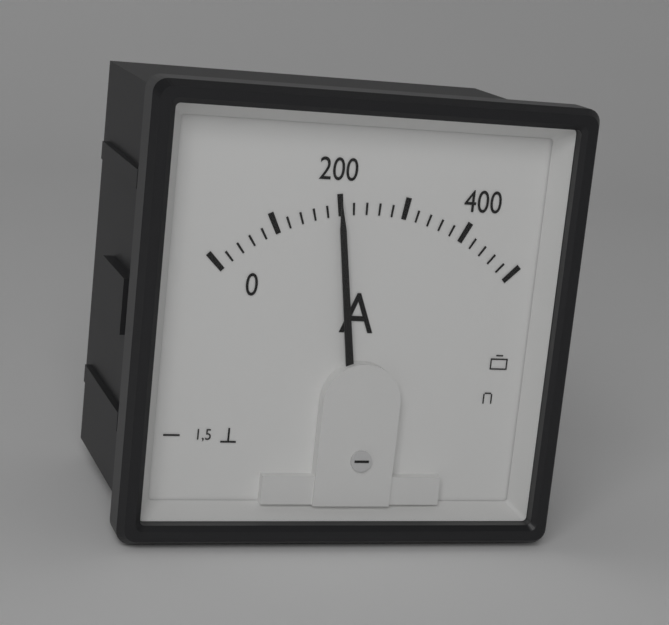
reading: 200 A
